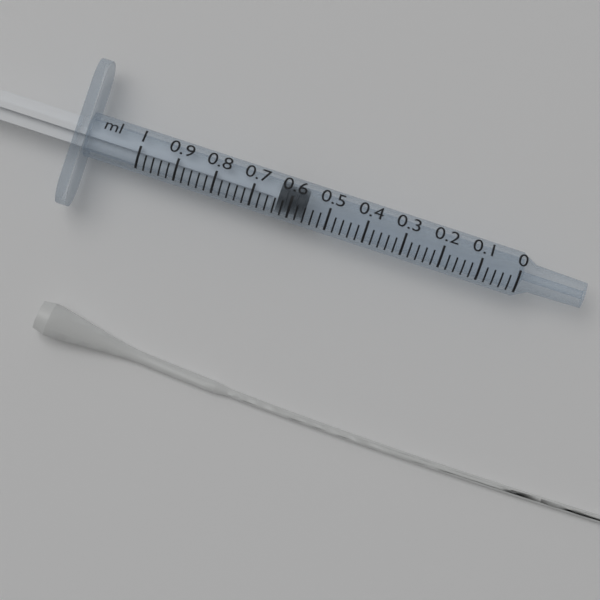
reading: 0.56 ml
